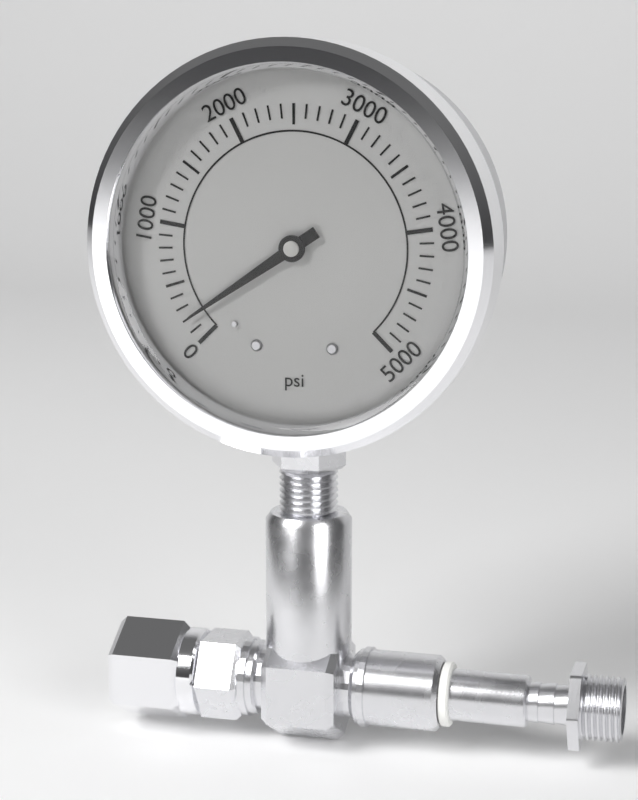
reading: 200 psi
